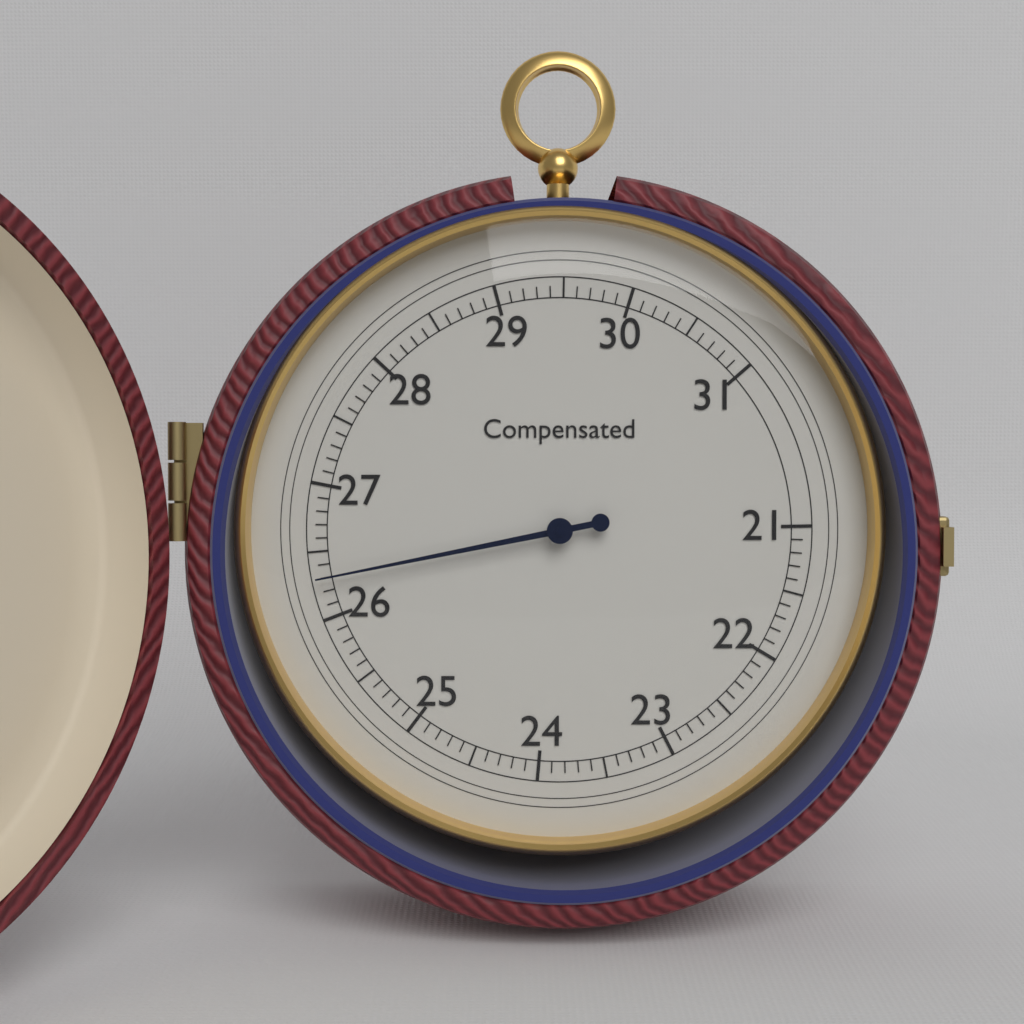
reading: 26.3 (no unit)
